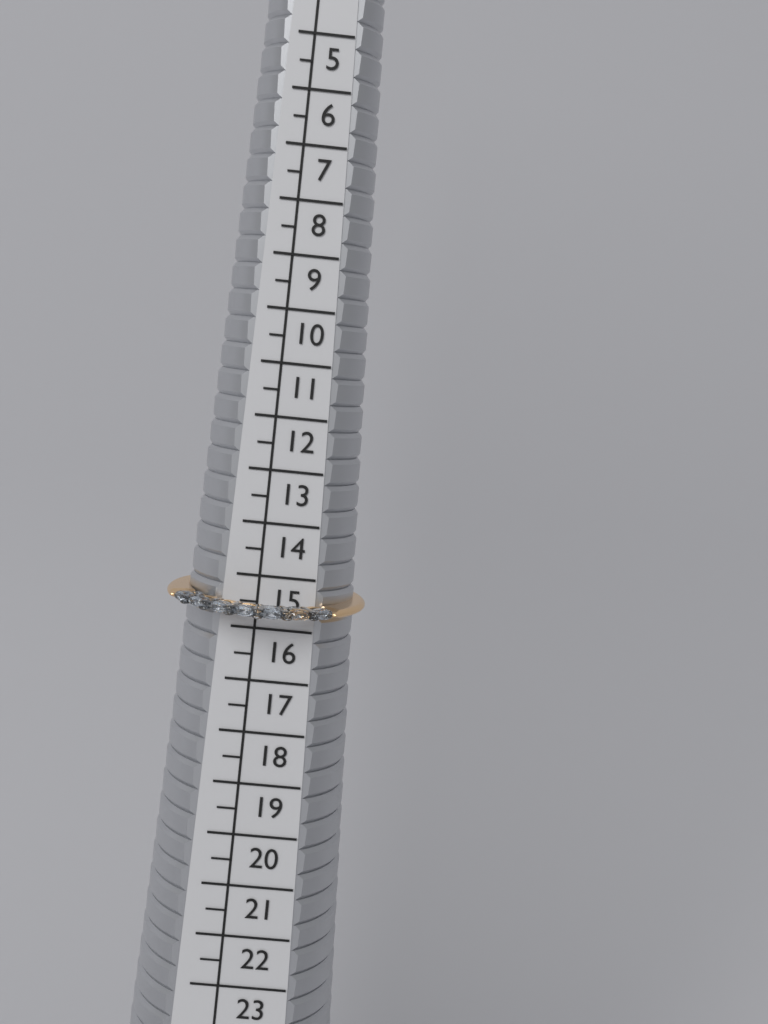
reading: 16.0 (no unit)
